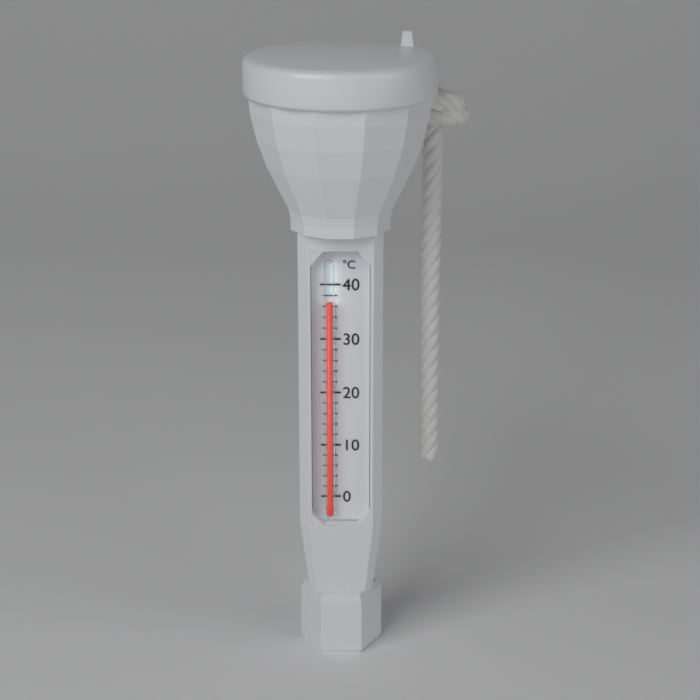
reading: 37 °C
